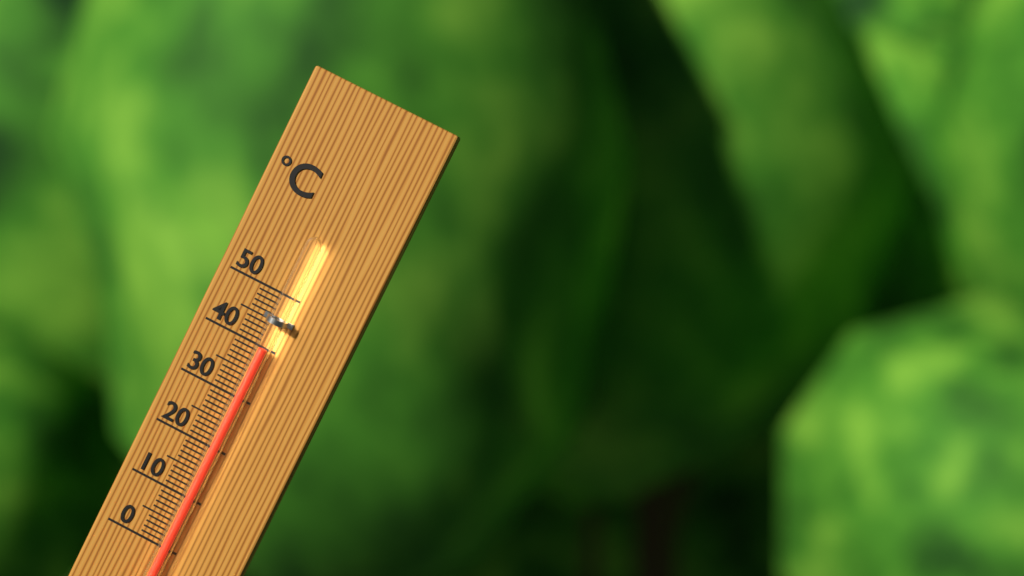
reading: 40 °C
